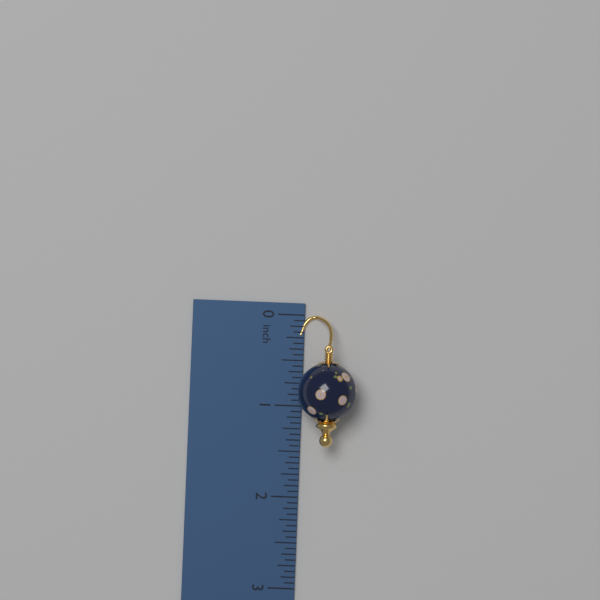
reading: 1.4375 inch
